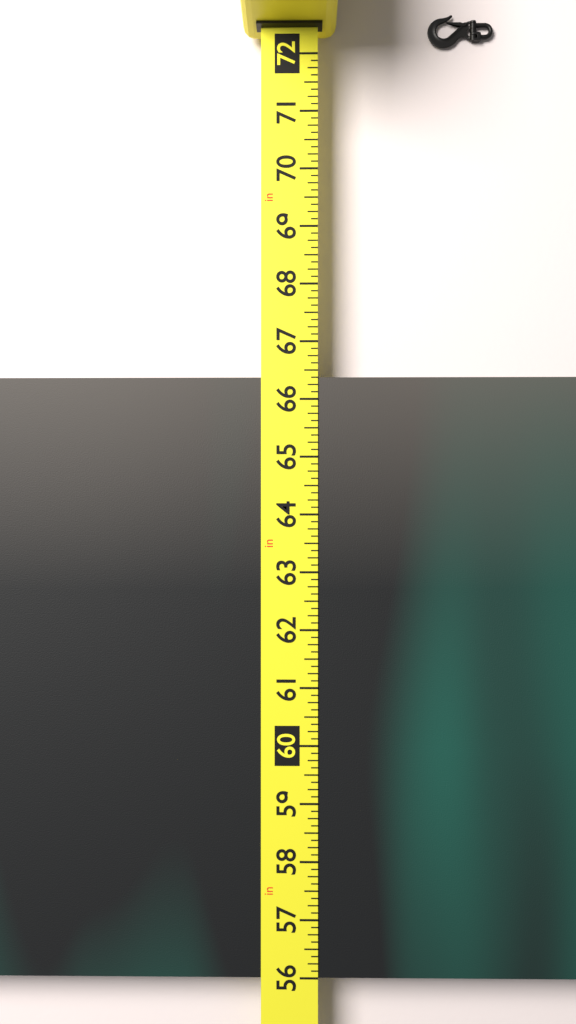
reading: 66.375 in
